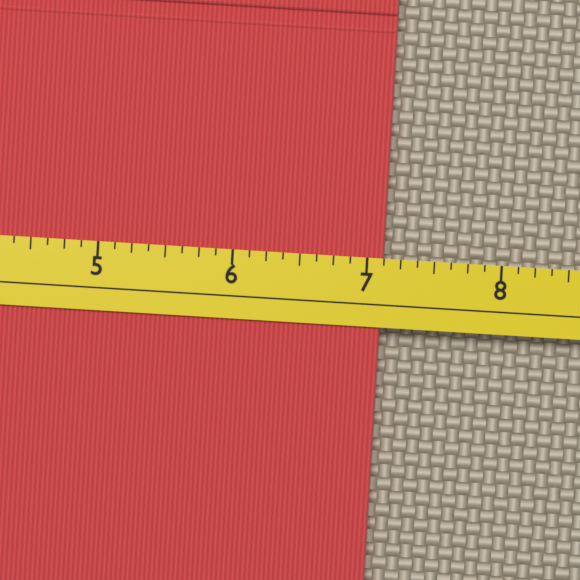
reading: 7.125 (no unit)
